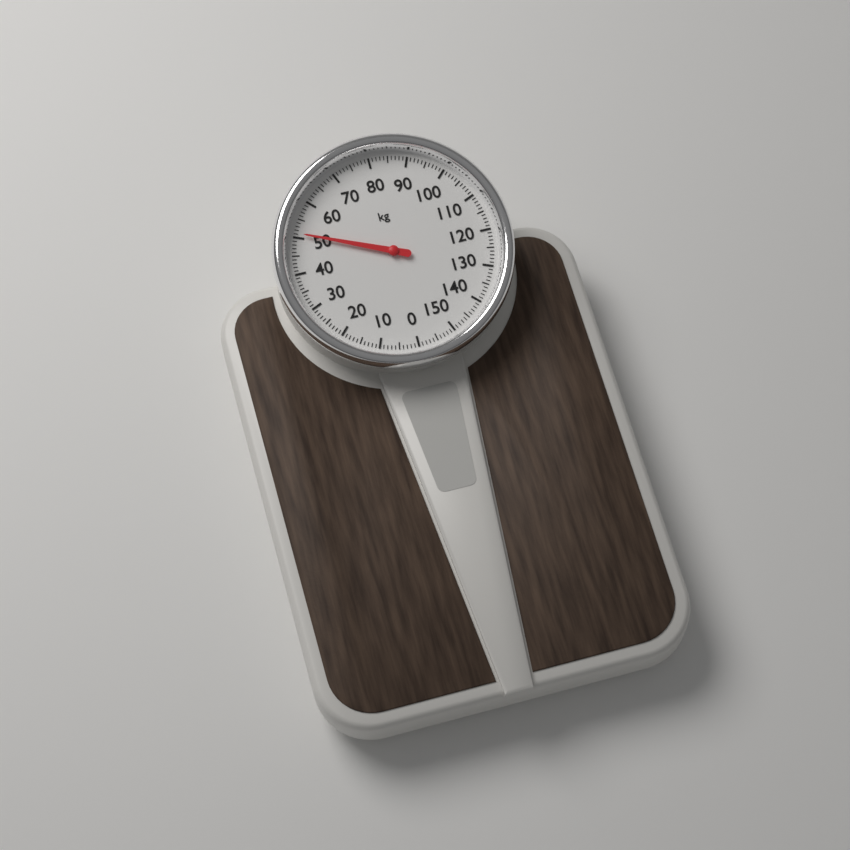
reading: 51 kg
